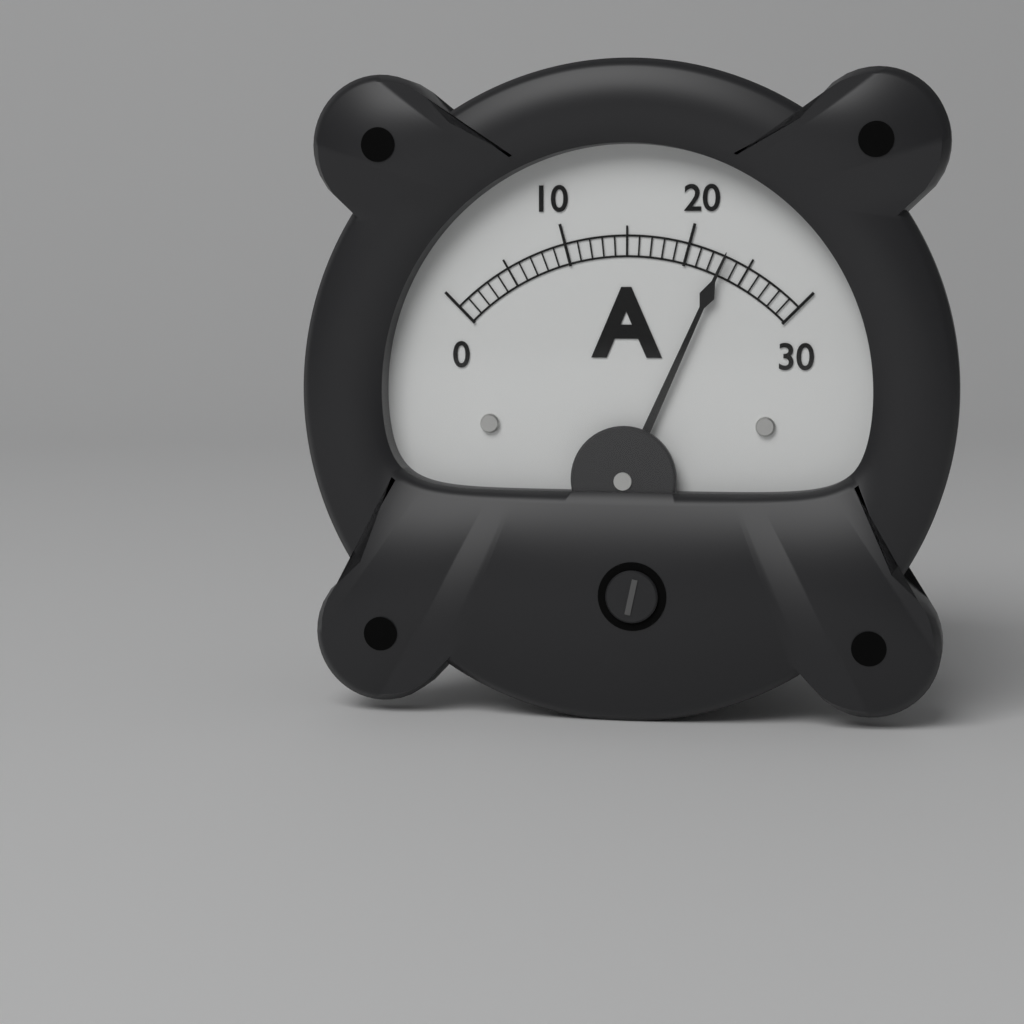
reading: 23 A
